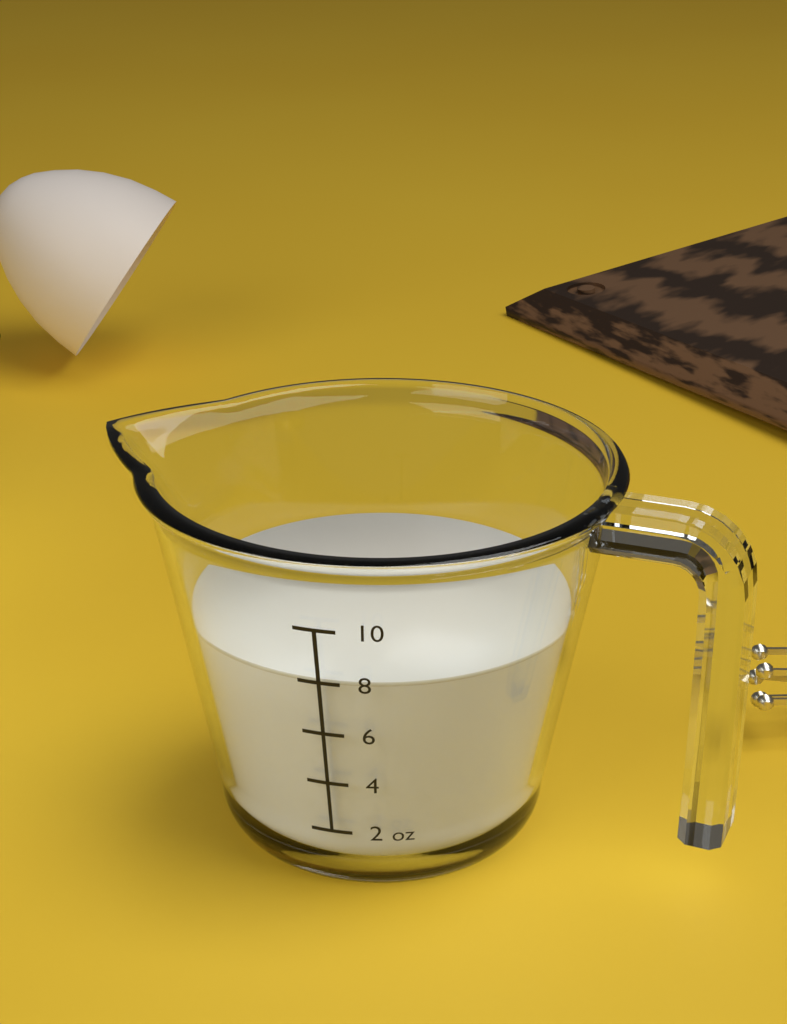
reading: 8 oz
